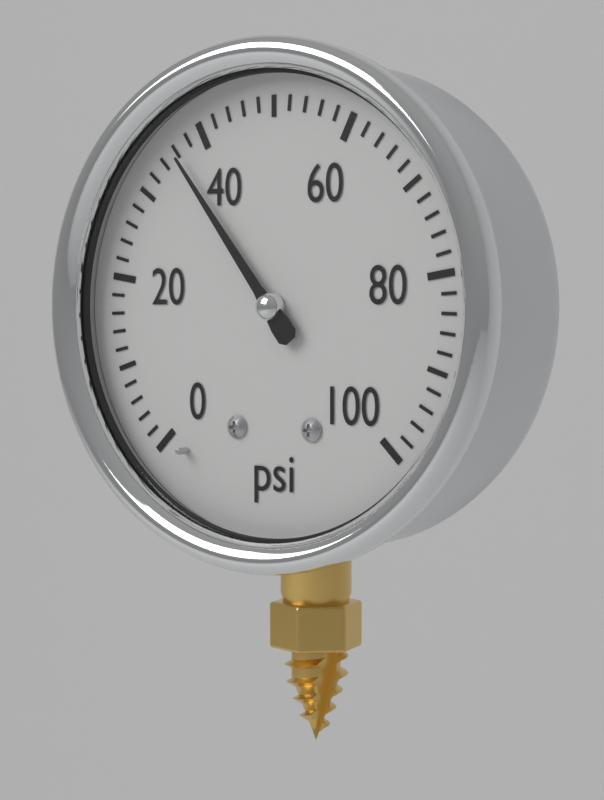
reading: 36 psi
